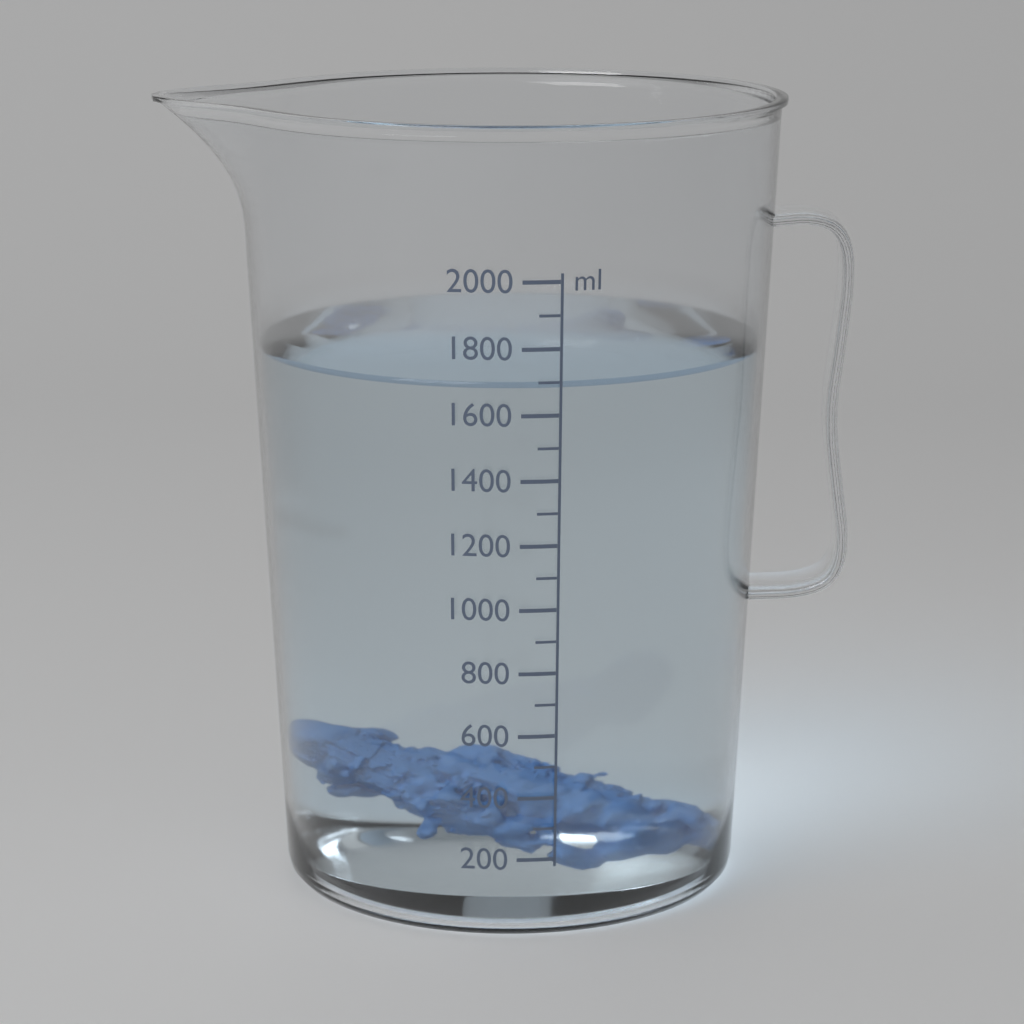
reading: 1700 ml
